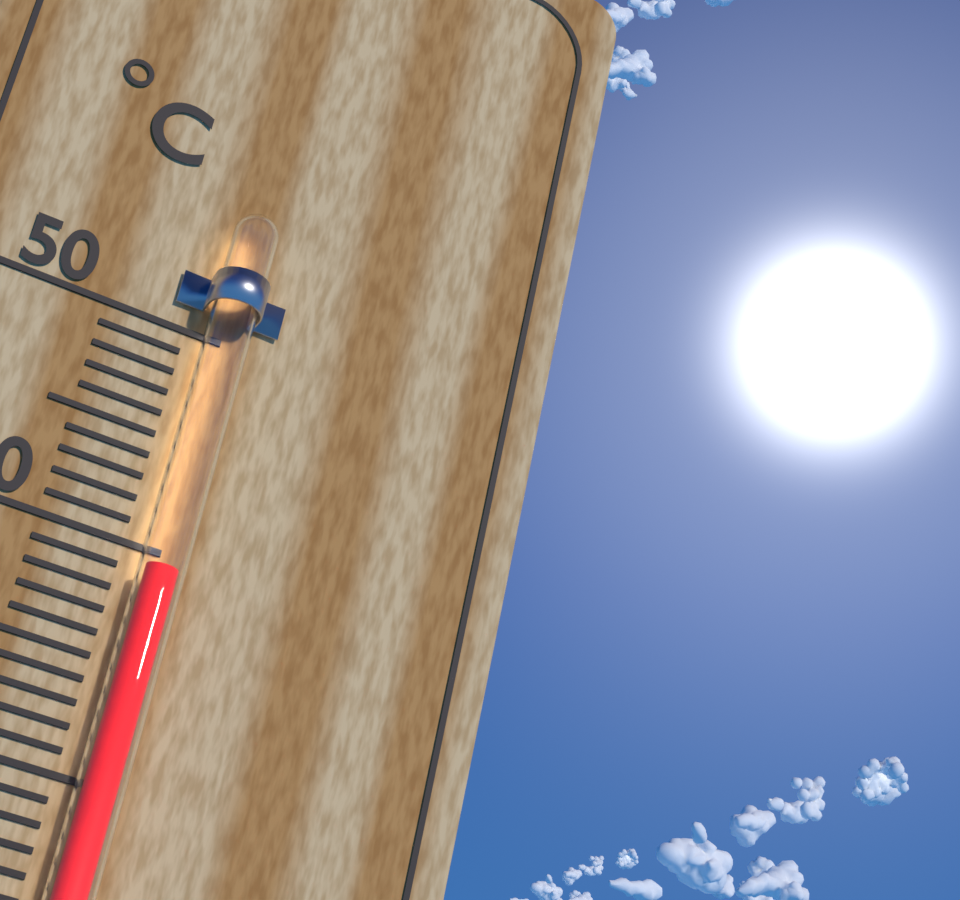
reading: 39 °C
